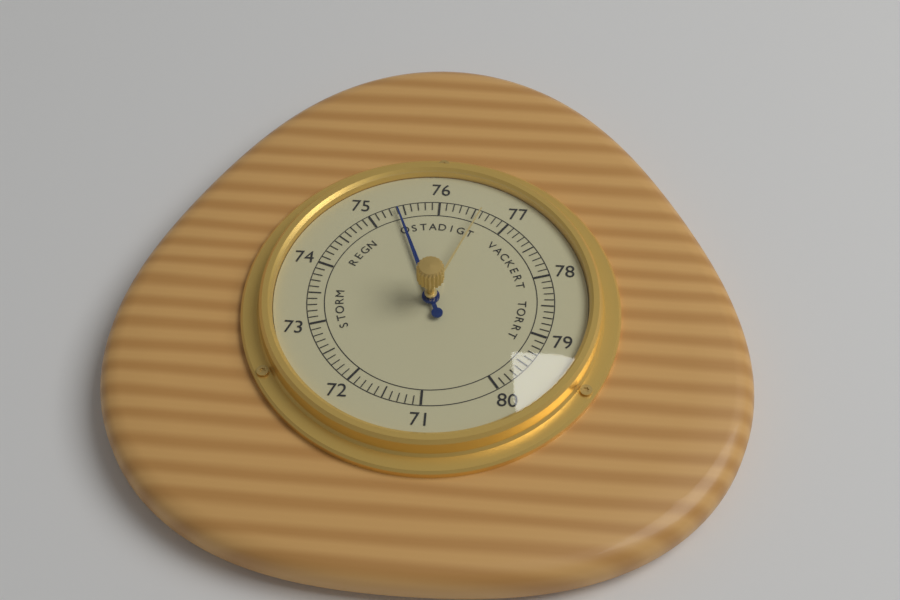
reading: 75.4 (no unit)
